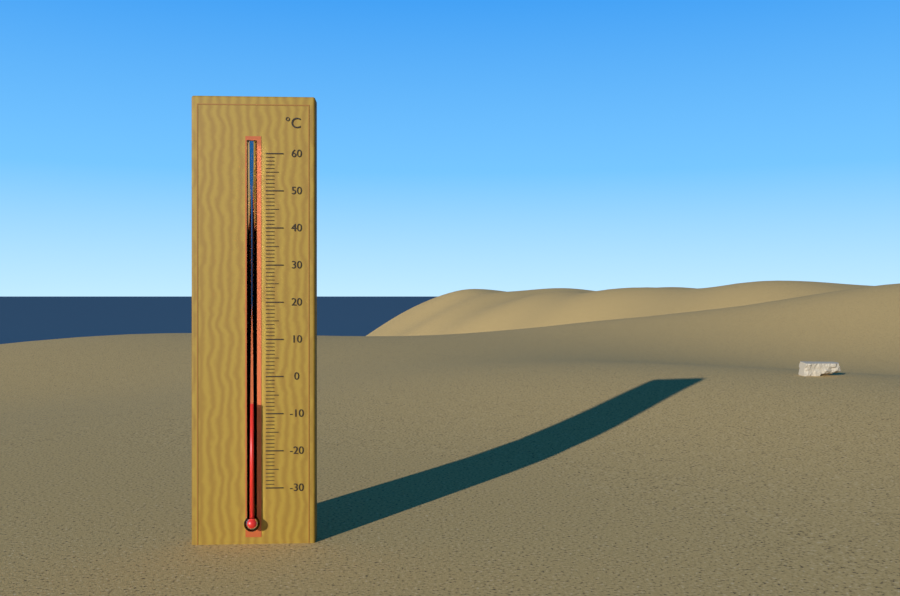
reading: -7 °C
